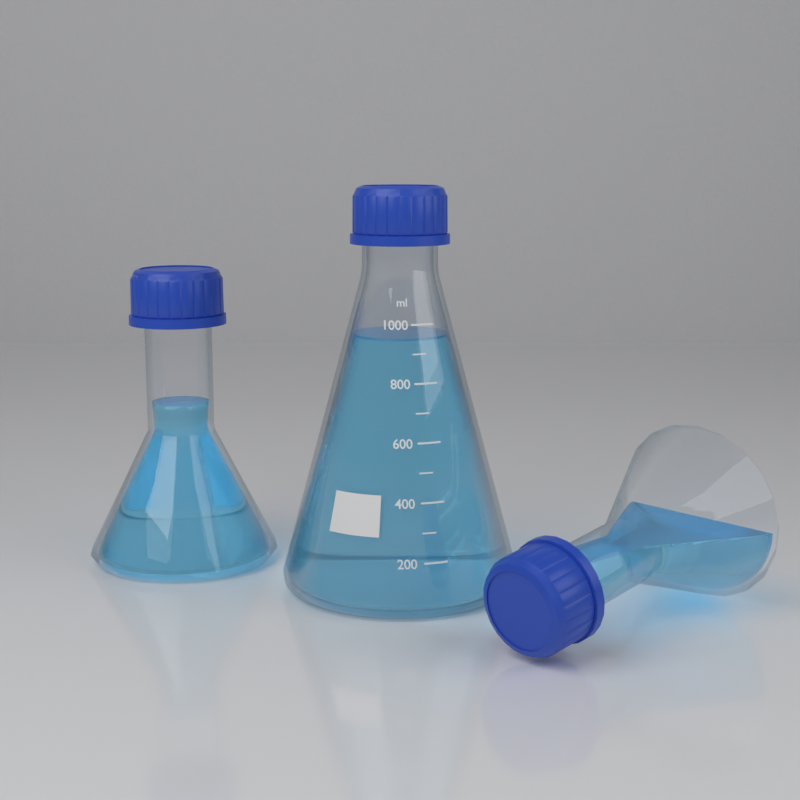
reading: 950 ml
